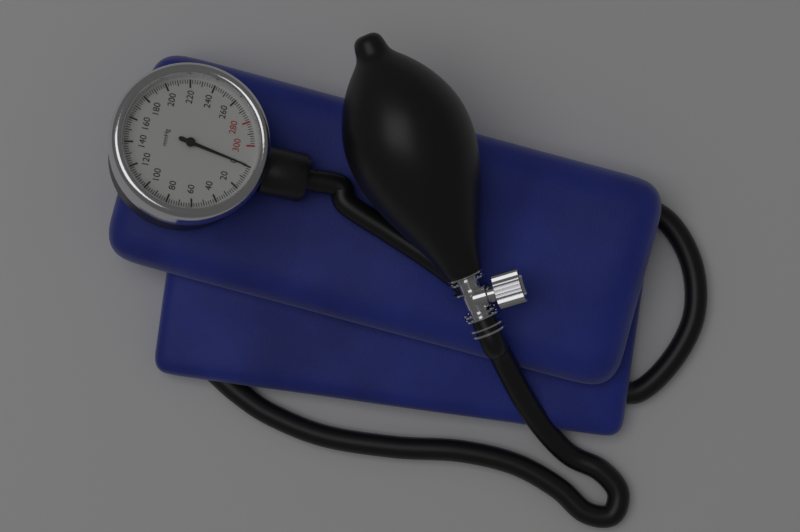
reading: 0 mmHg
